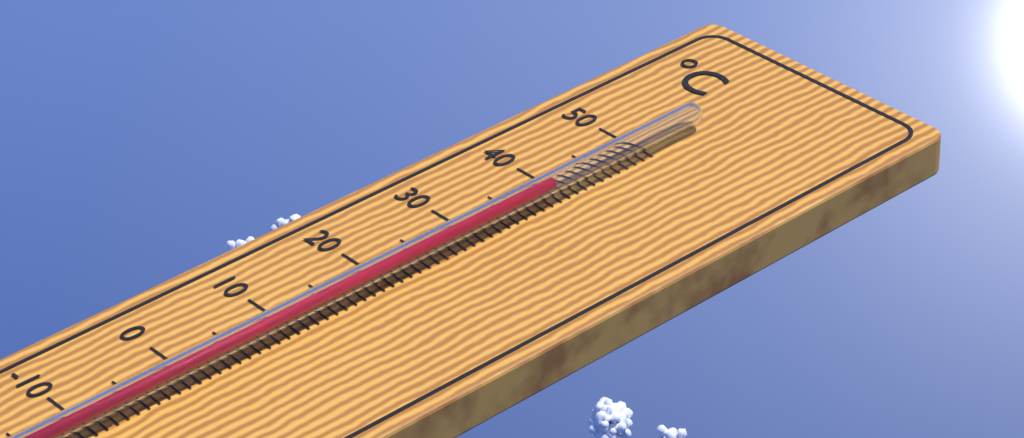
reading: 39 °C
